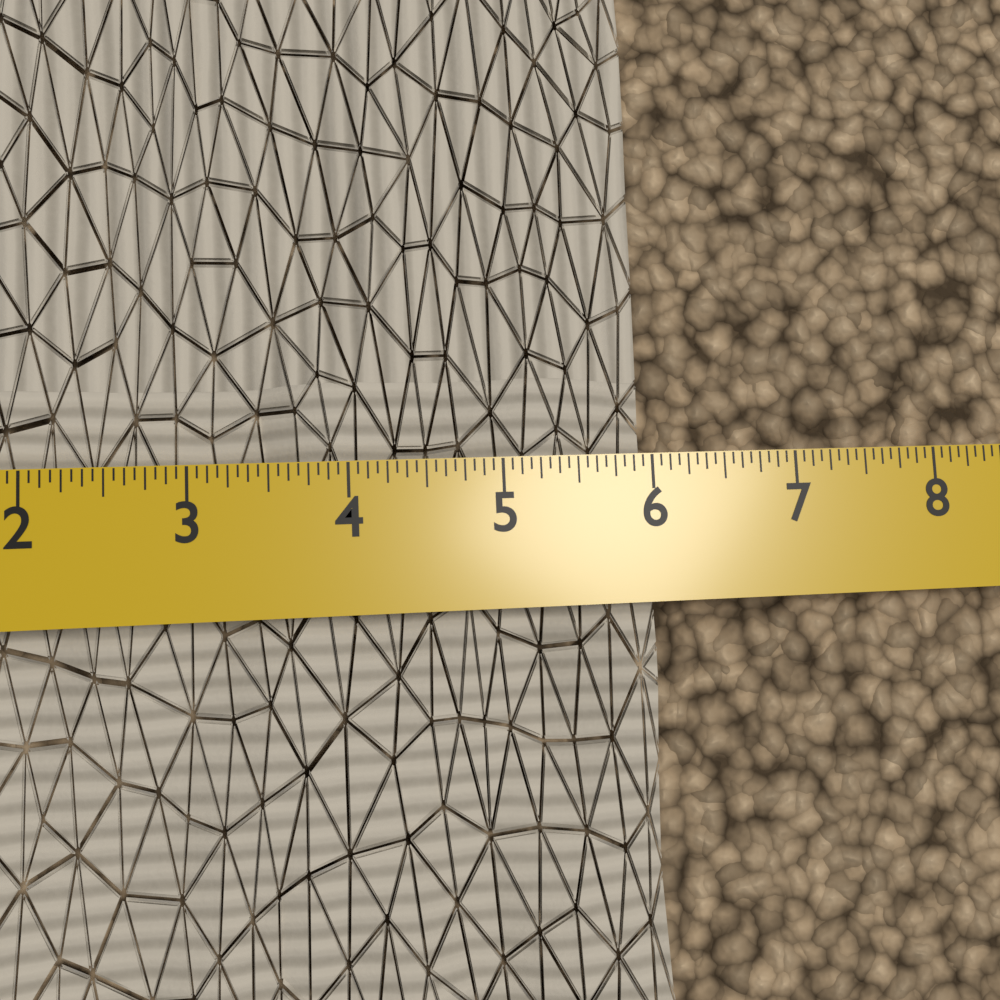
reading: 6.0000 in
